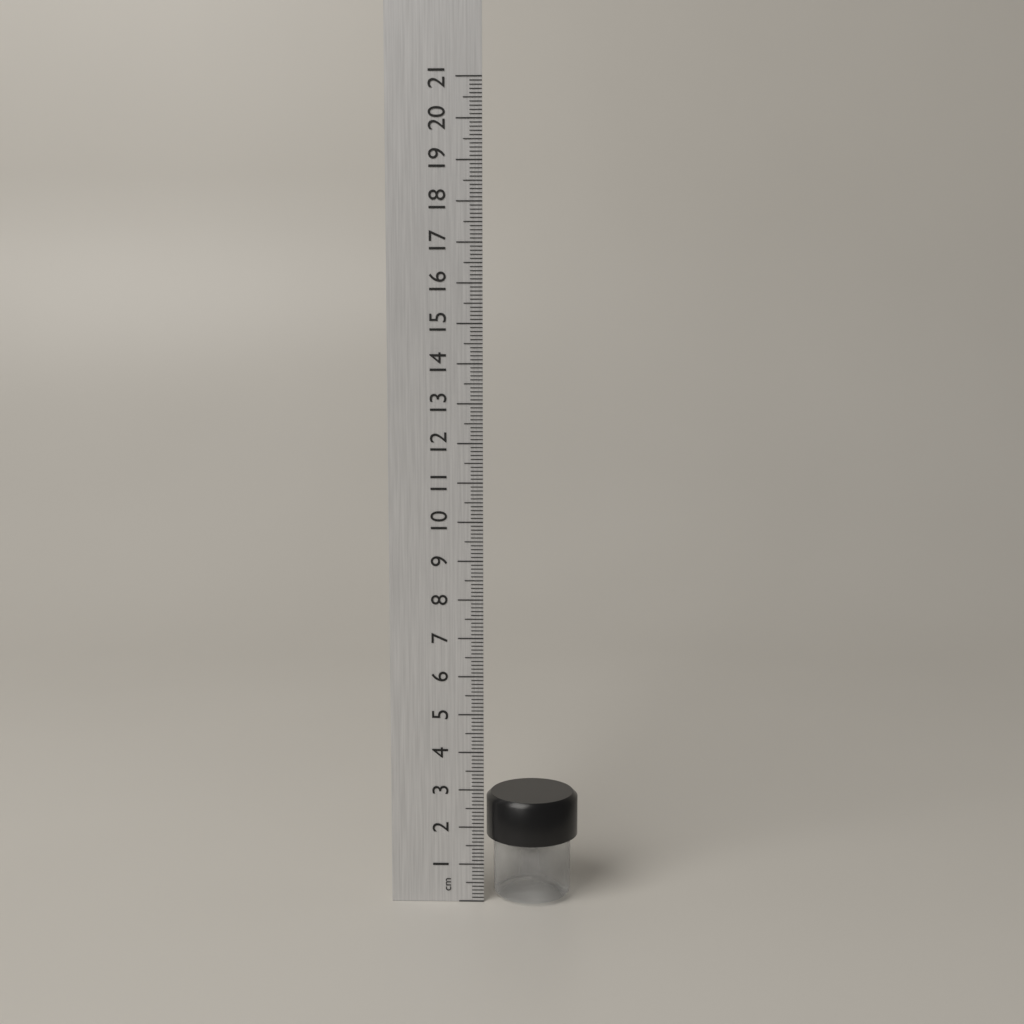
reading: 2.8 cm
